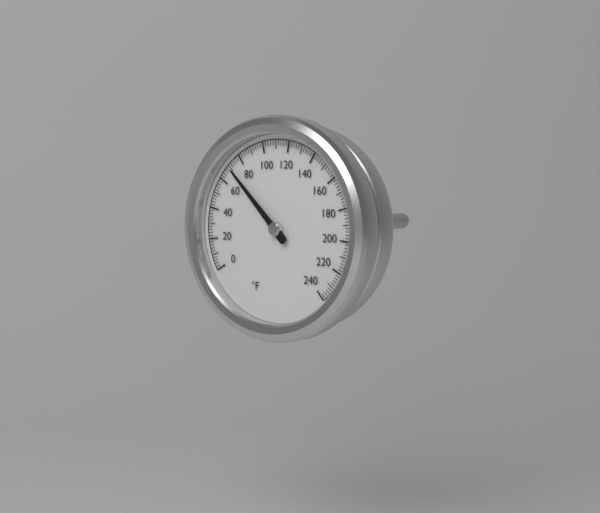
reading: 70 °F
